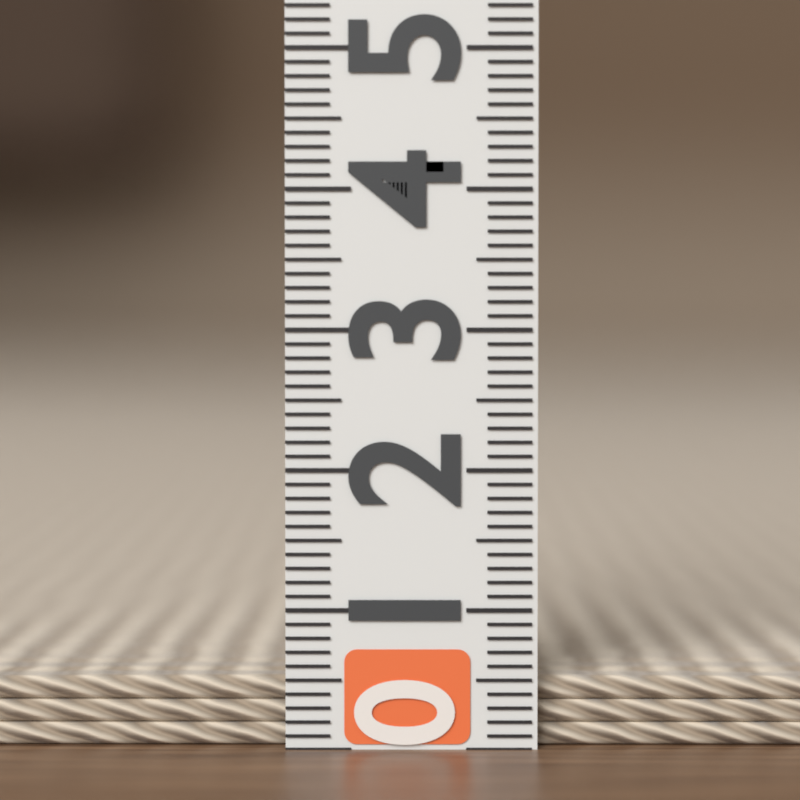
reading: 0.5 (no unit)
